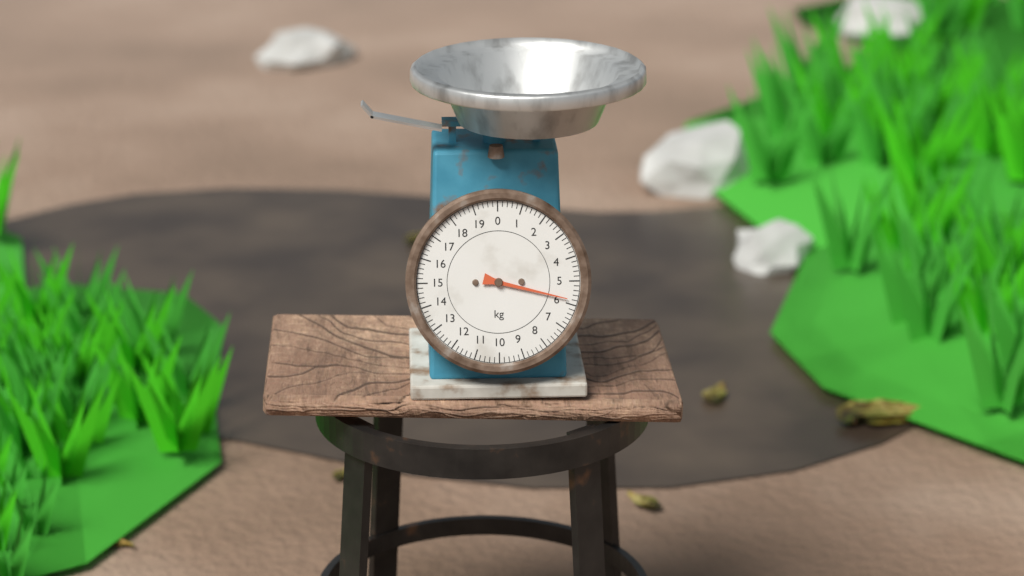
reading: 5.8 kg
